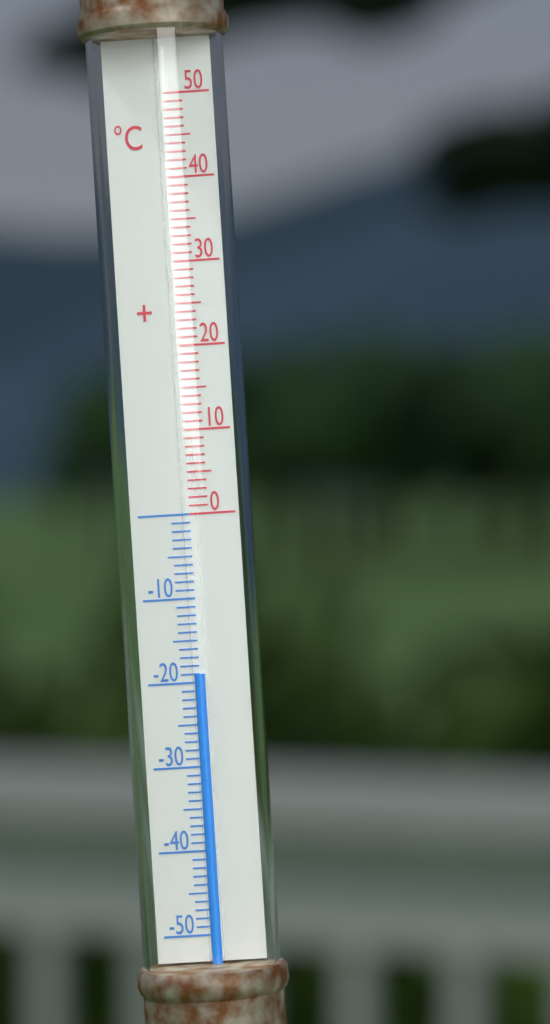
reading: -19 °C
